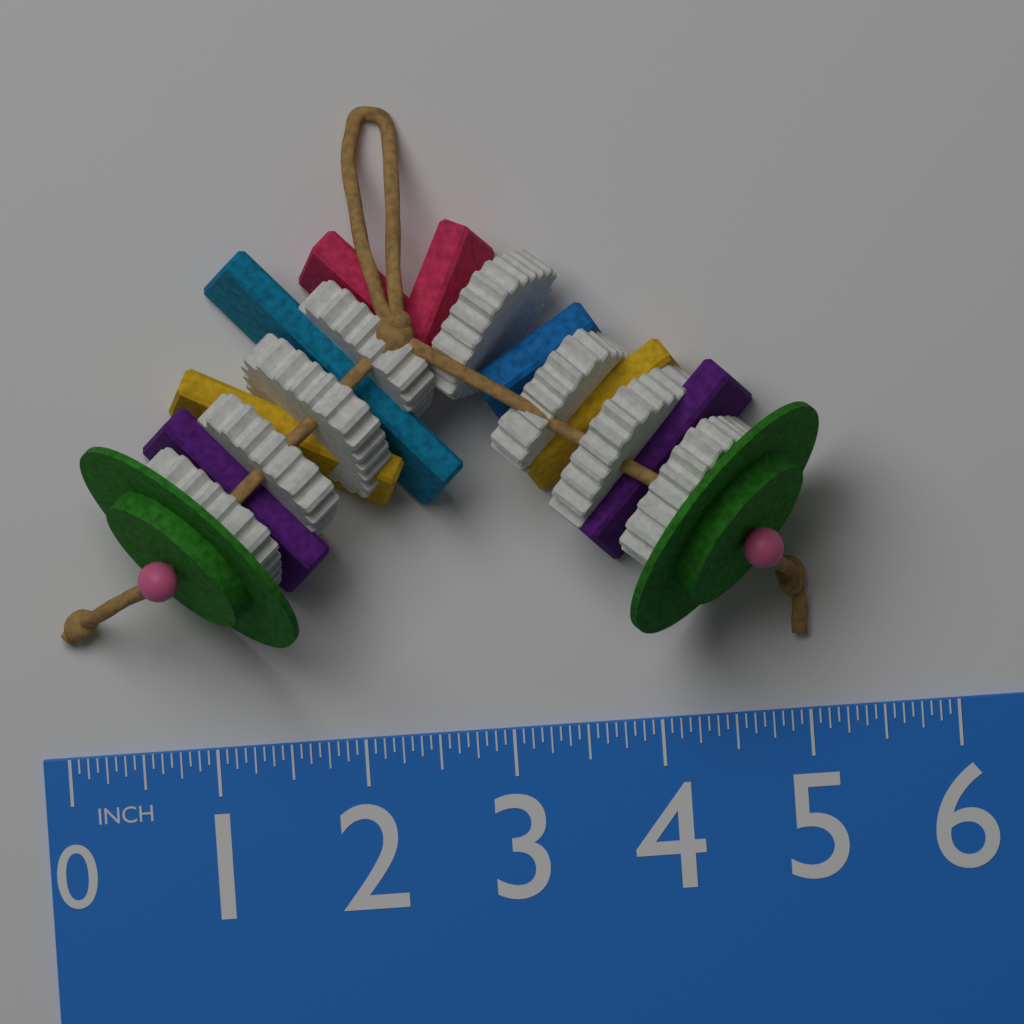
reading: 5.1875 in
